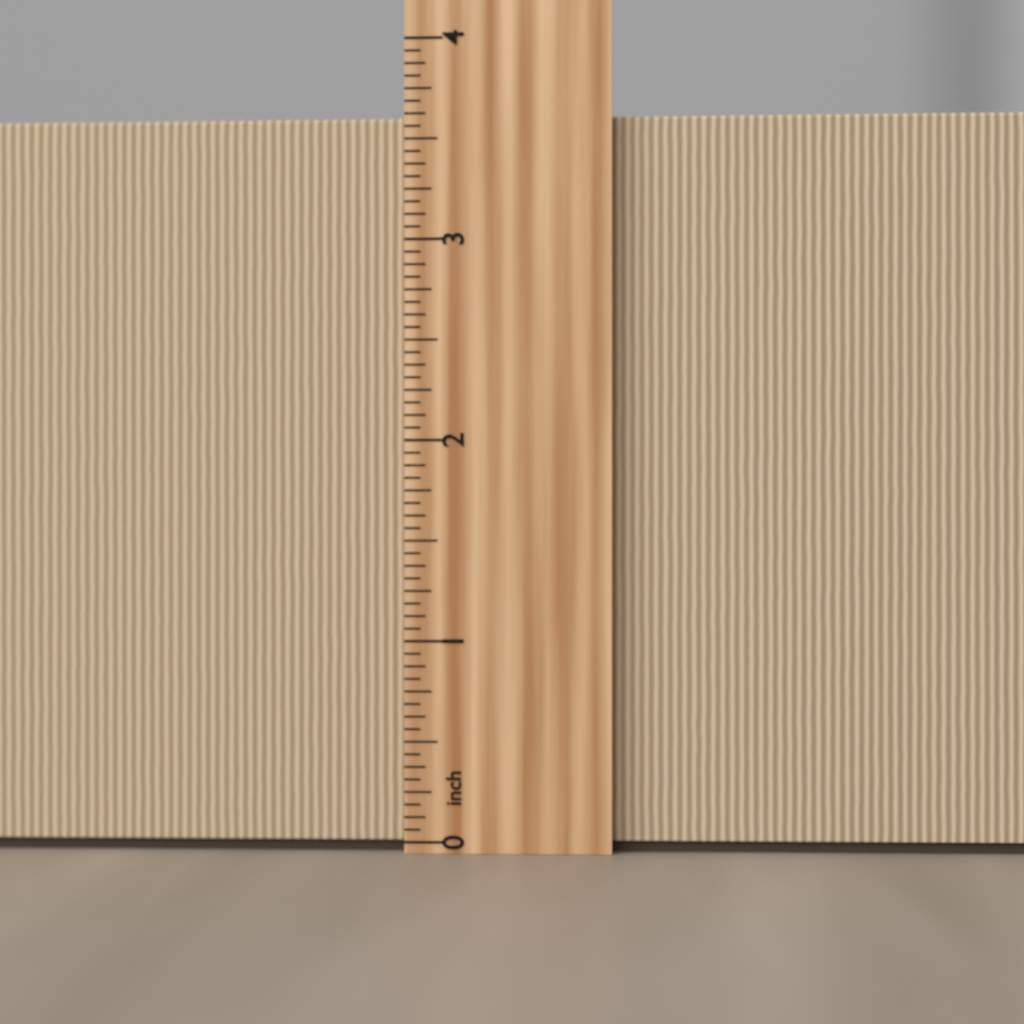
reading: 3.6250 inch
